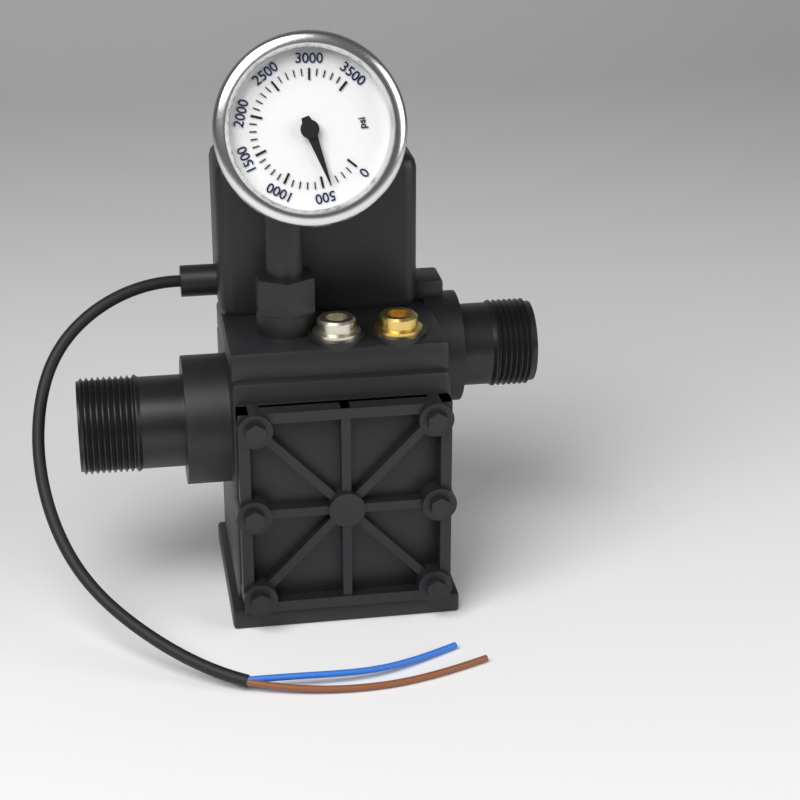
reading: 400 psi
